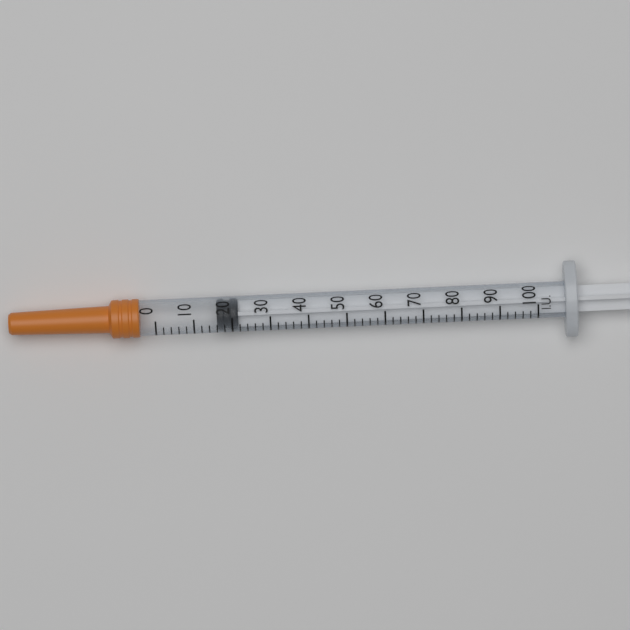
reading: 16 IU
